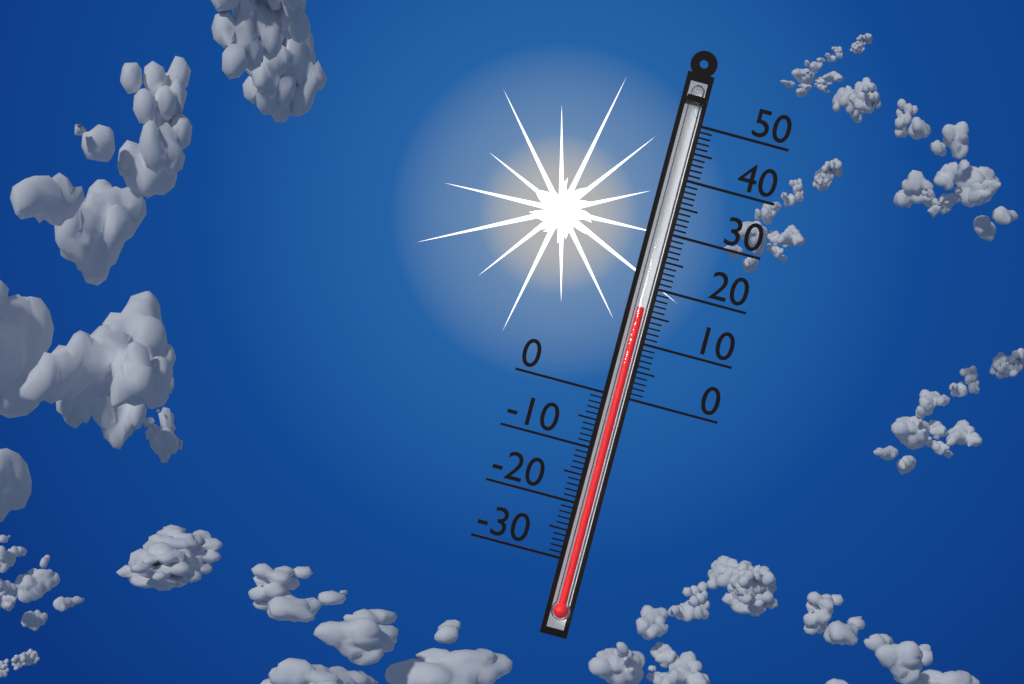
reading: 16 (no unit)
